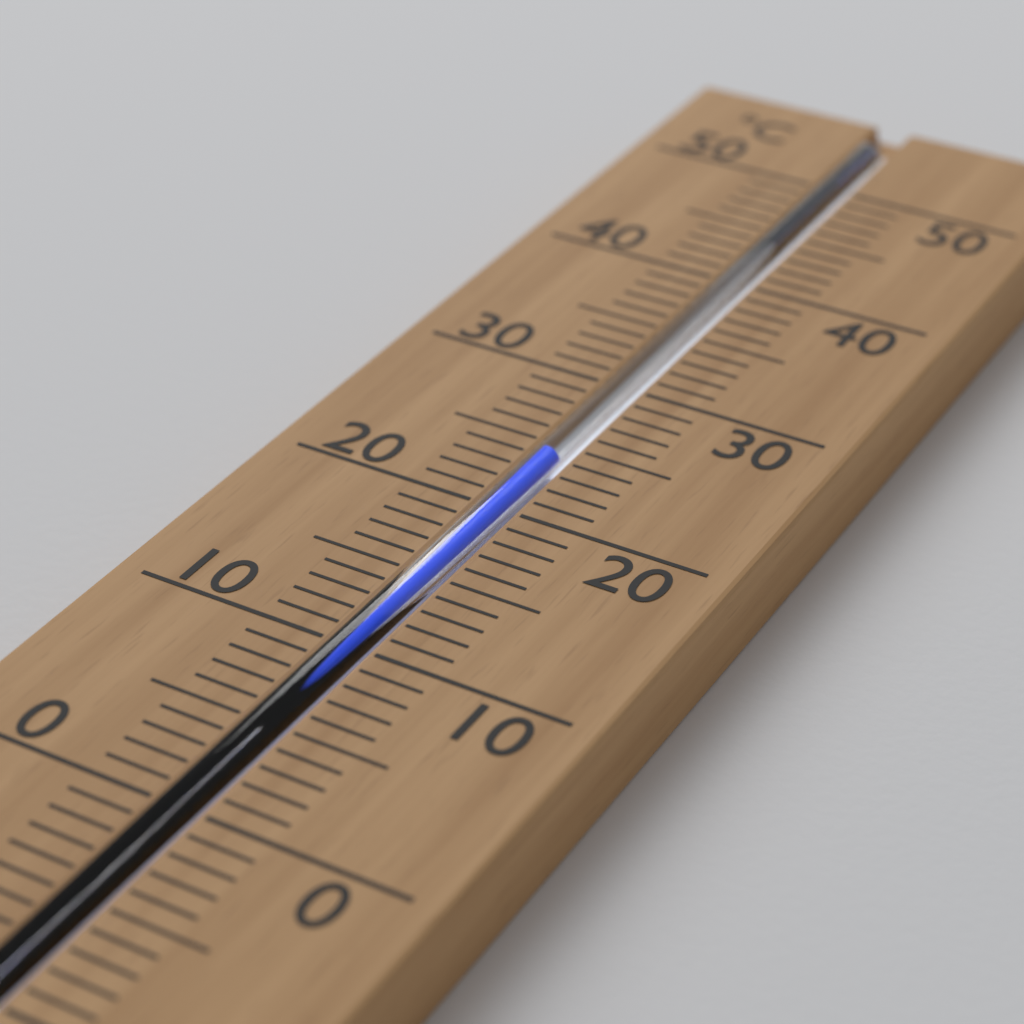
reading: 24 °C
